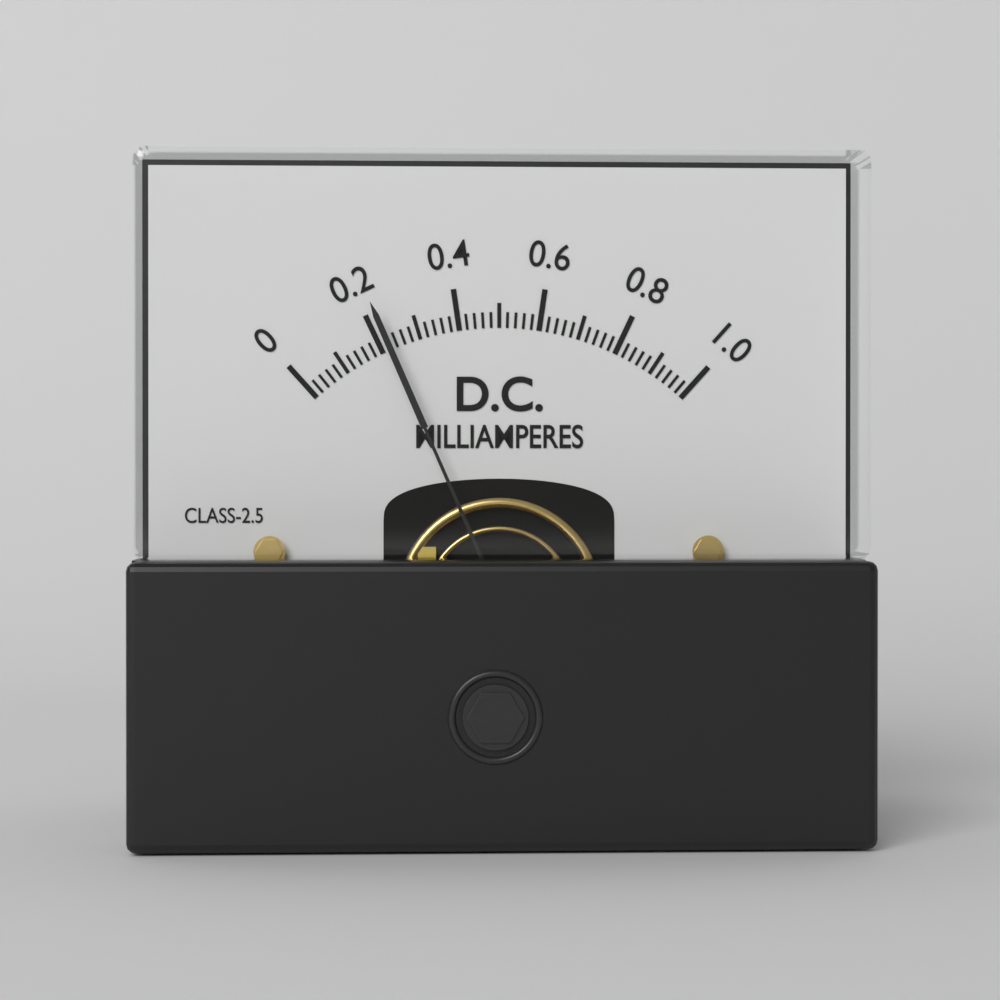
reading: 0.22 mA
